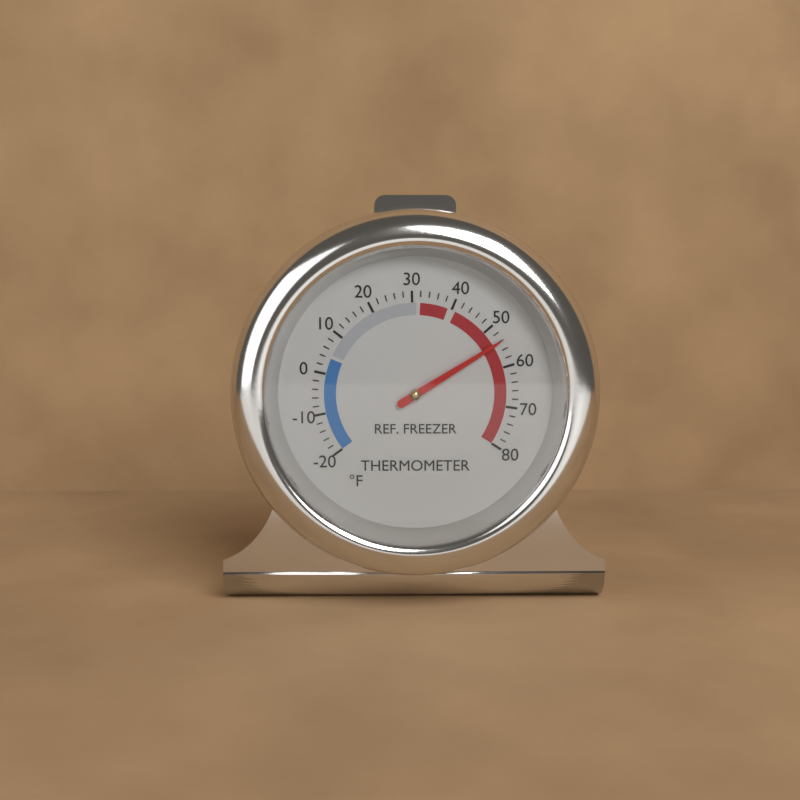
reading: 54 °F
